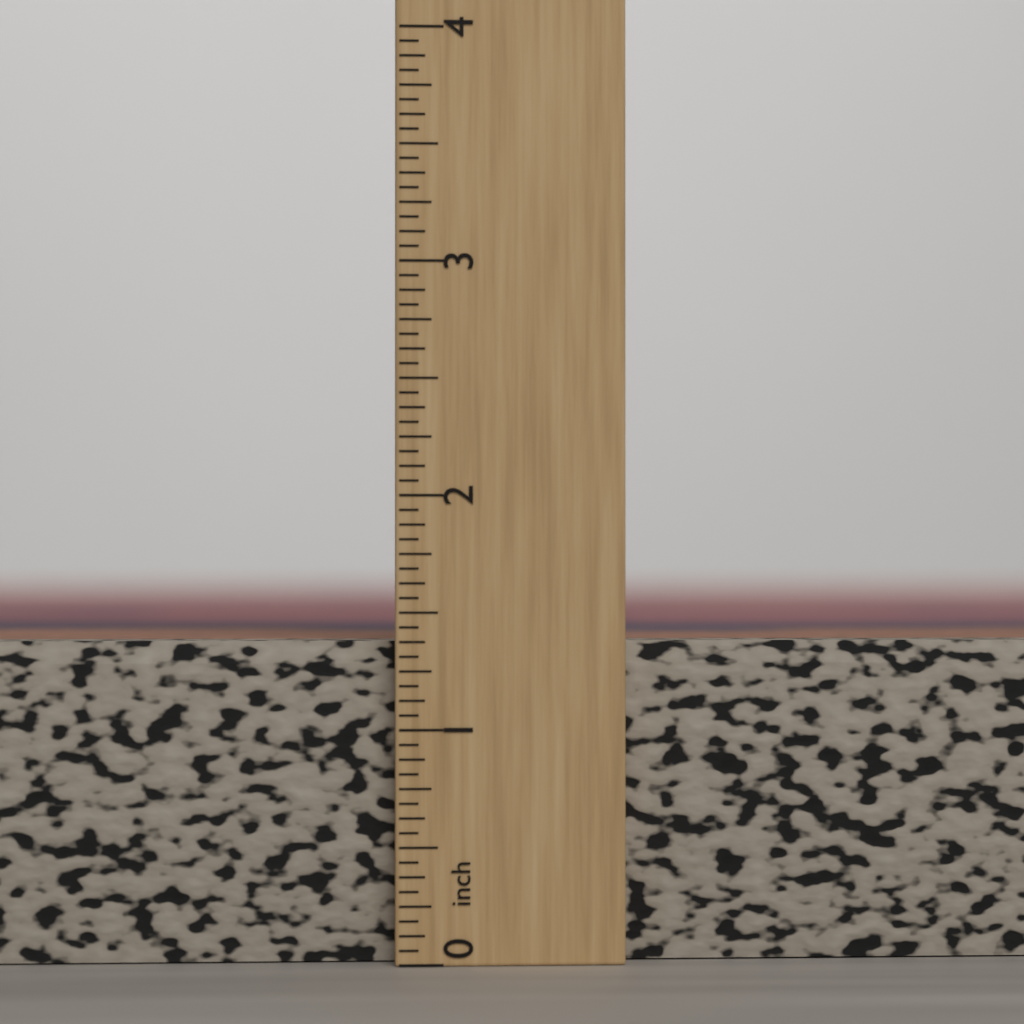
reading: 1.3750 inch
